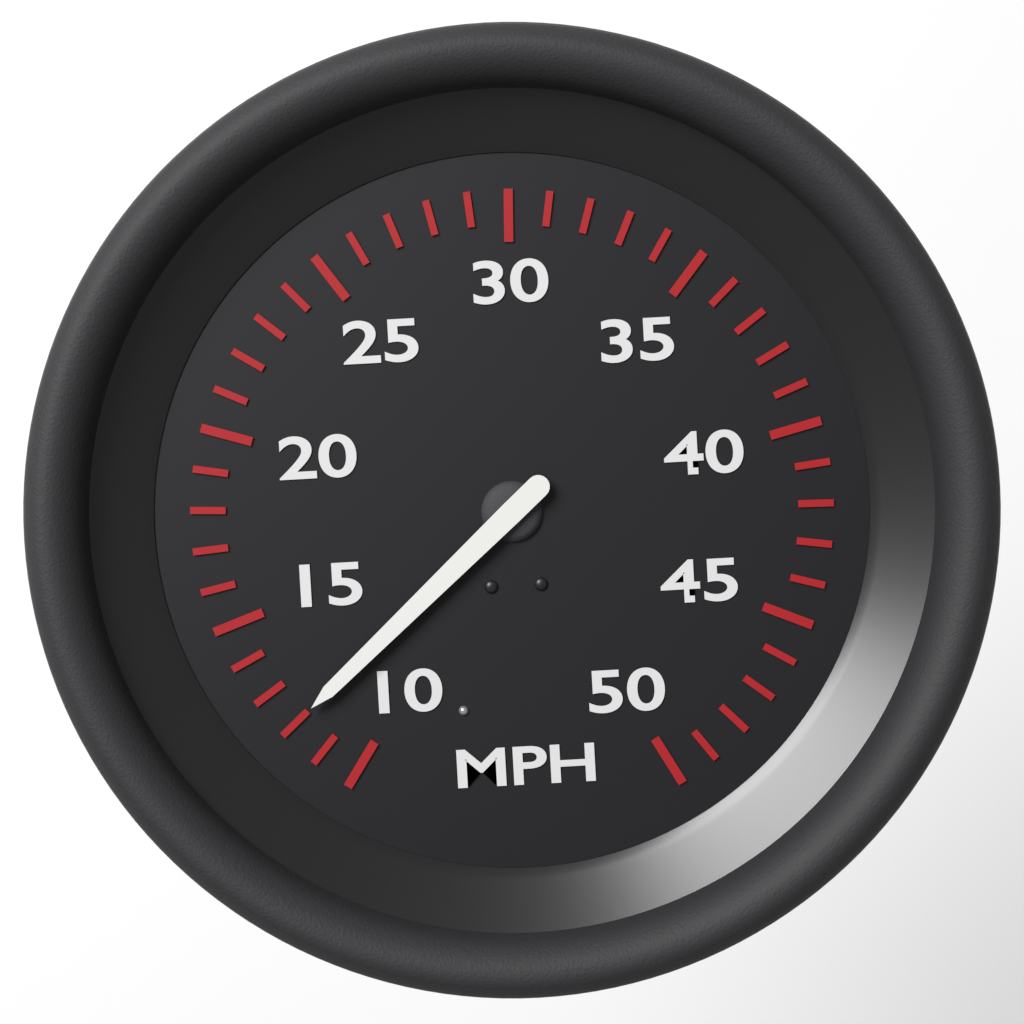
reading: 12 MPH
